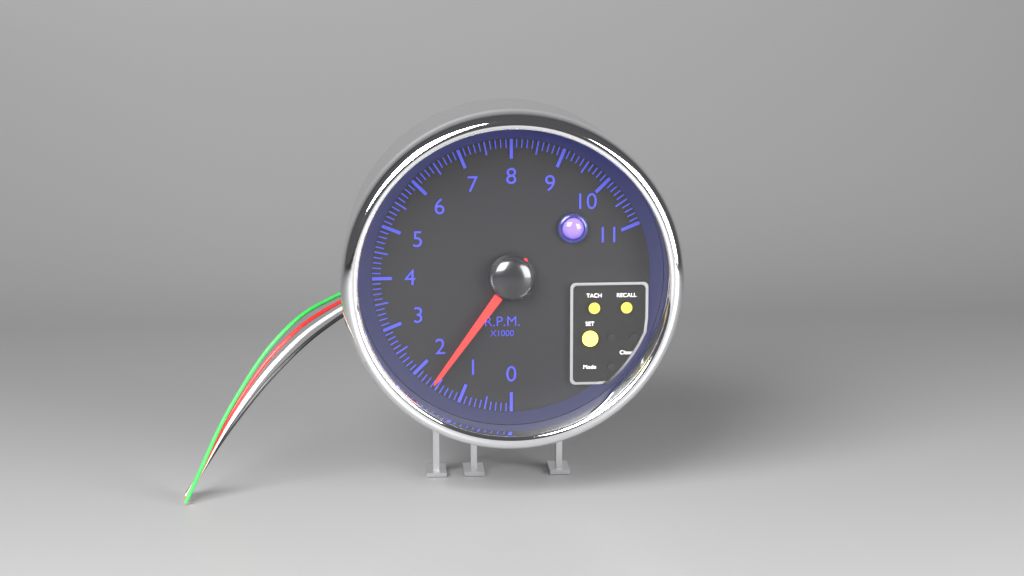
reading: 1.6 rpm x1000
